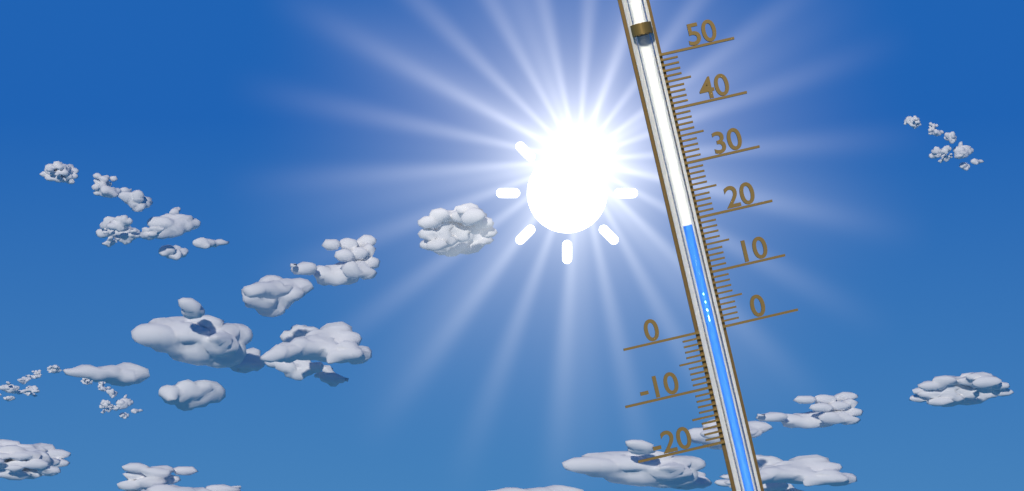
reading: 19 (no unit)
